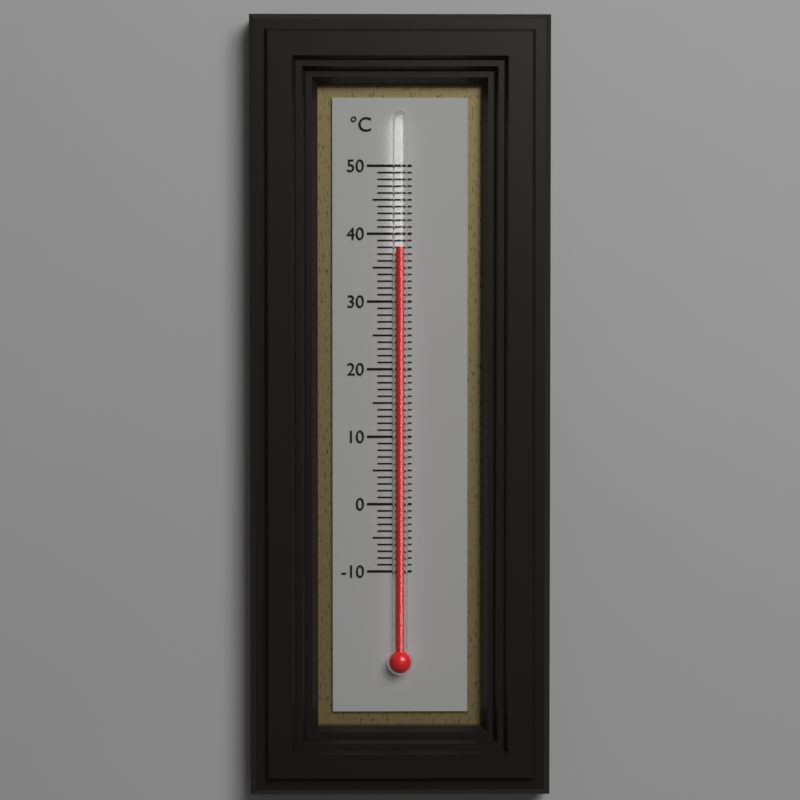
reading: 38 °C
